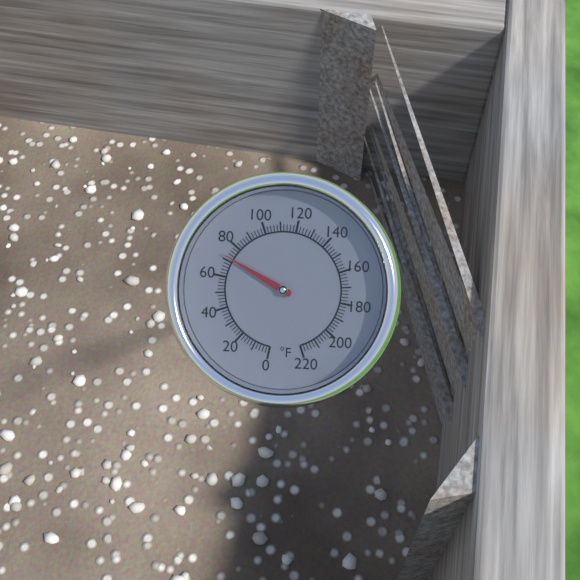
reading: 72 °F
